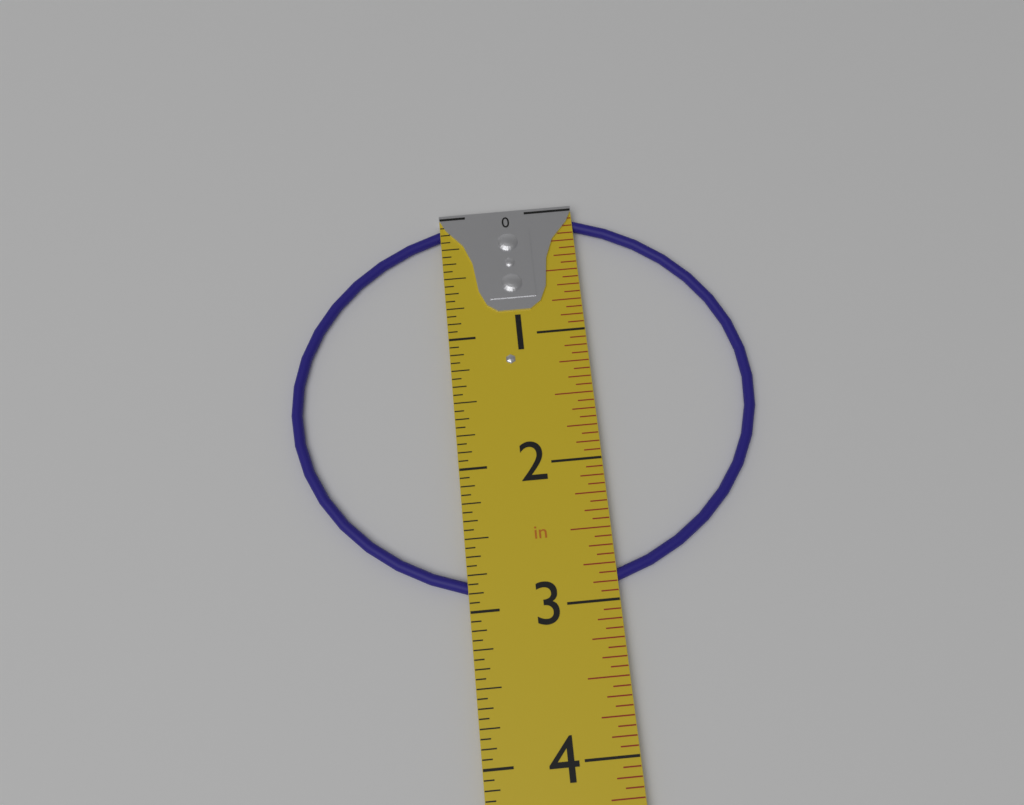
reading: 2.9375 in
